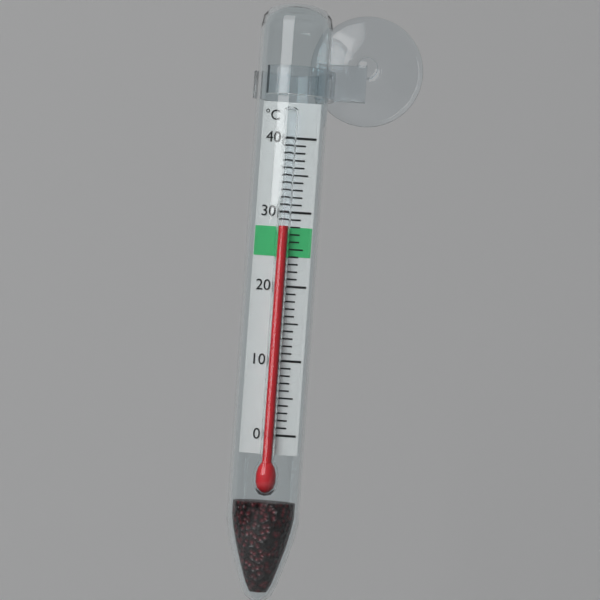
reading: 28 °C
